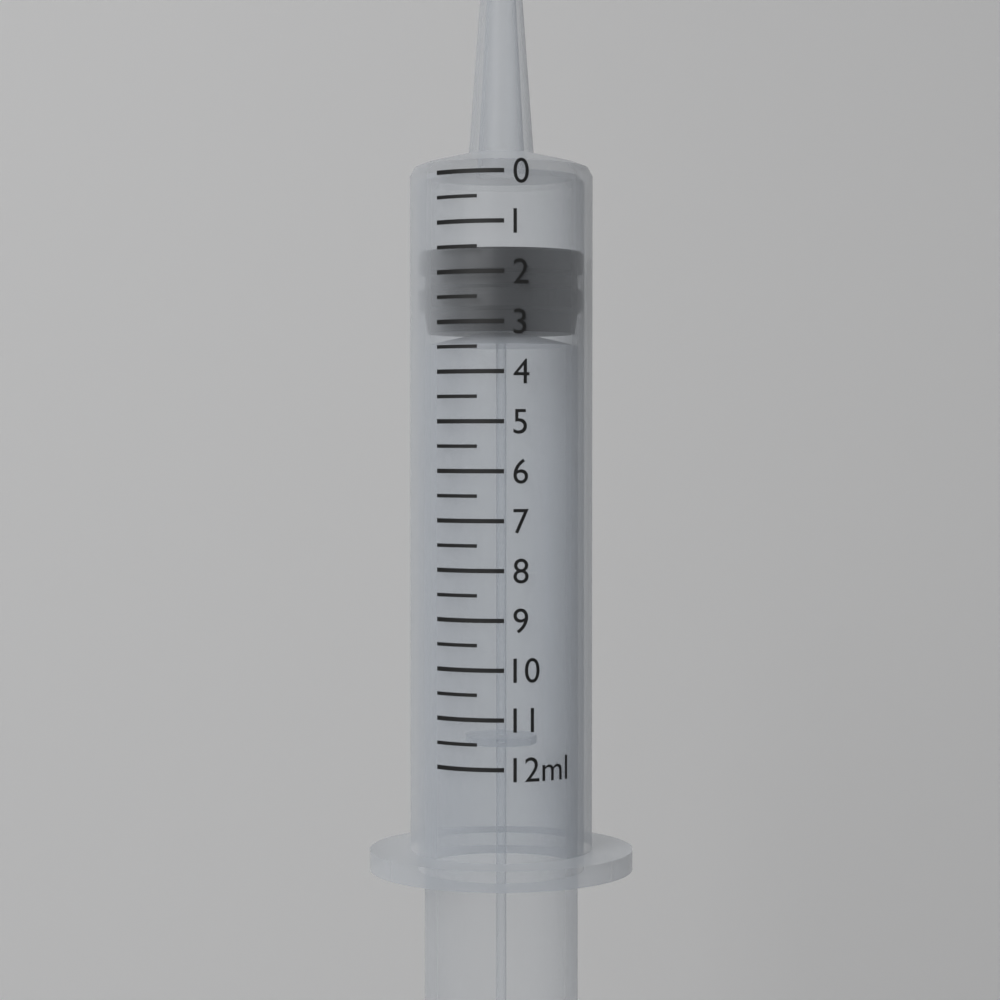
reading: 1.5 ml
